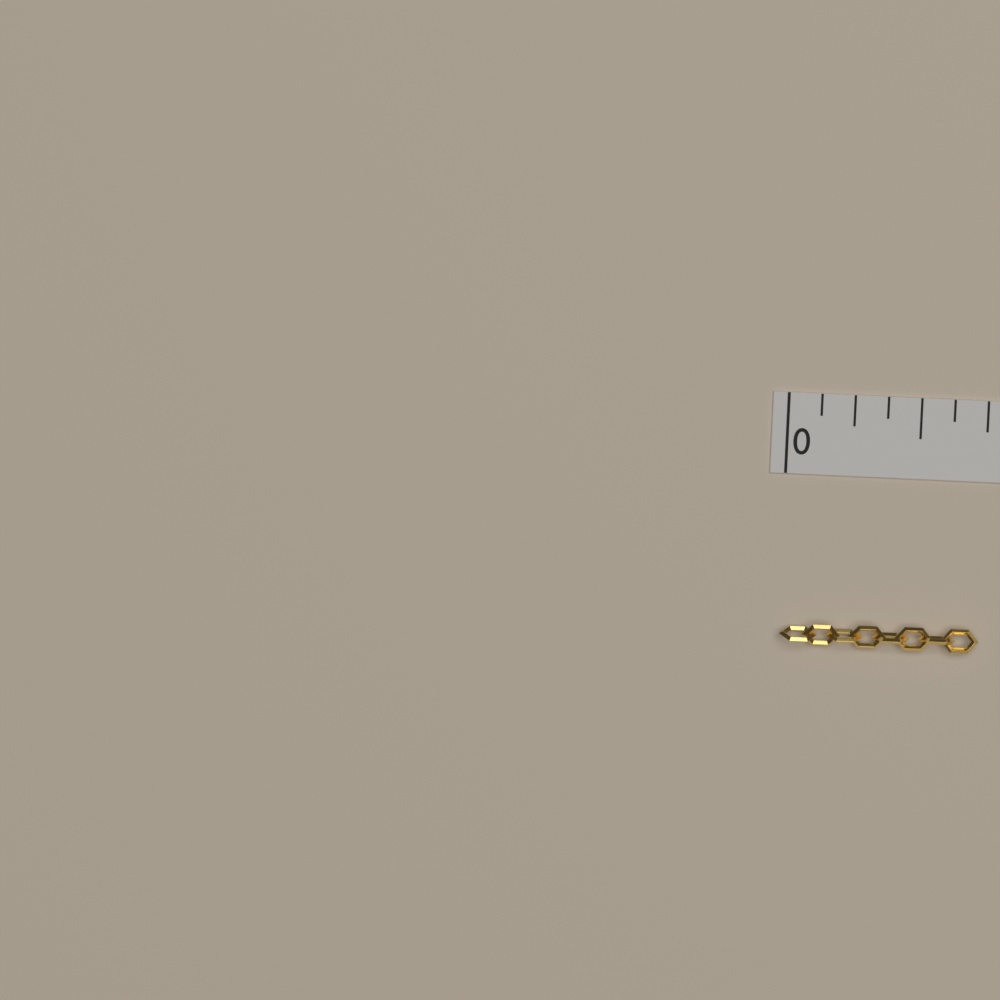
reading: 0.750 in
